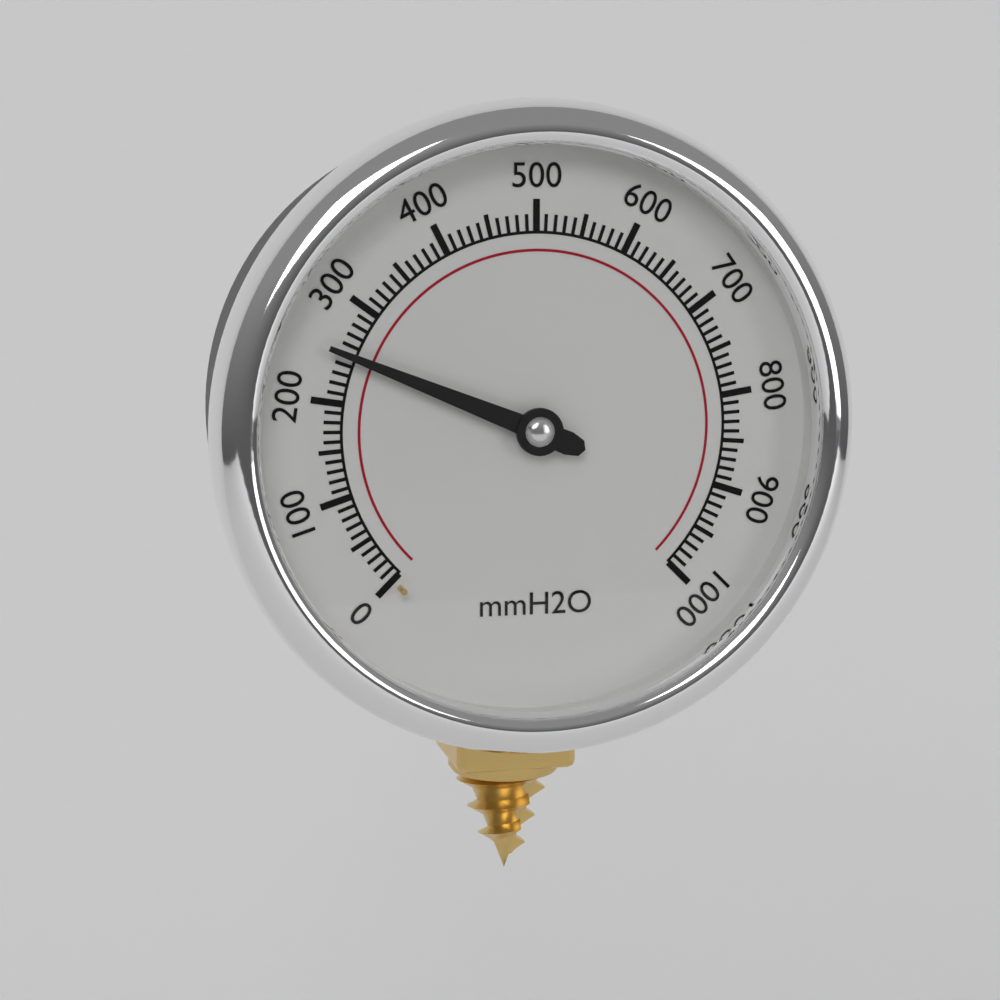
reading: 250 mmH2O
